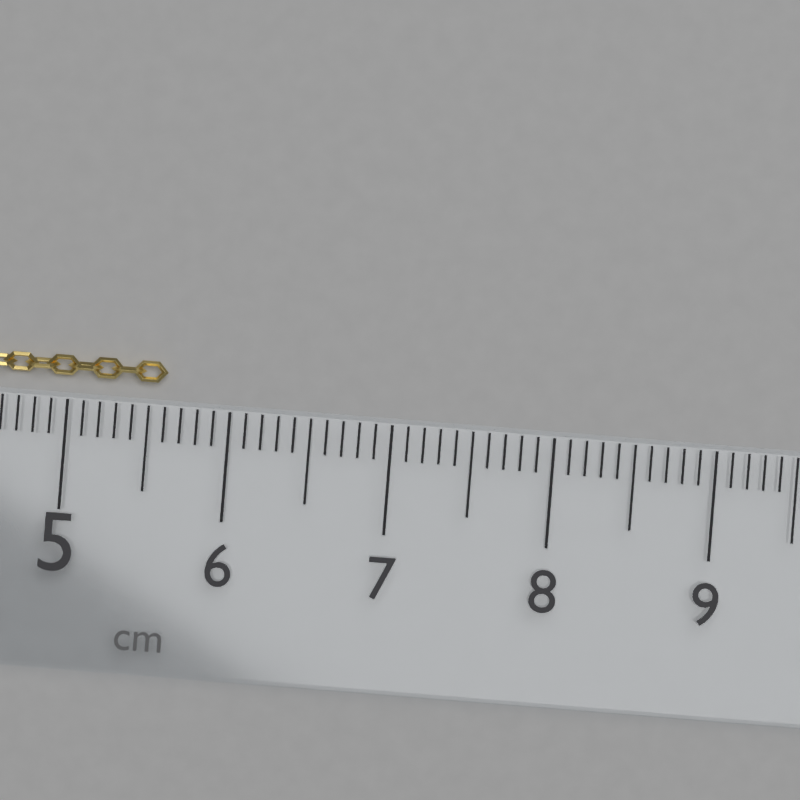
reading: 5.6 cm
